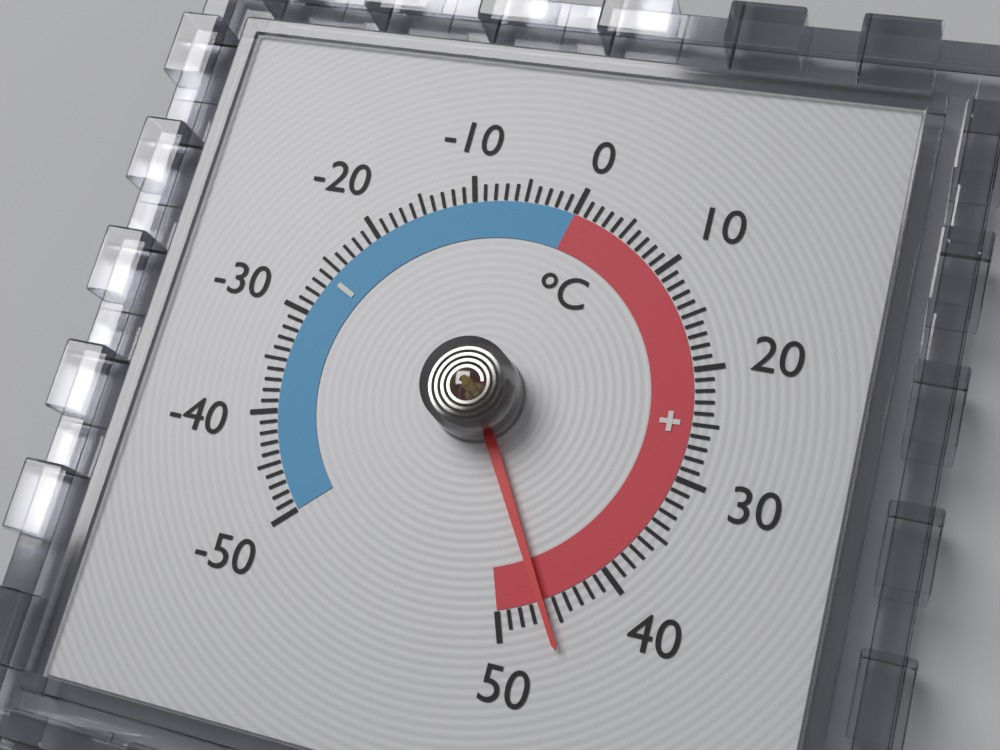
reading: 46 °C
